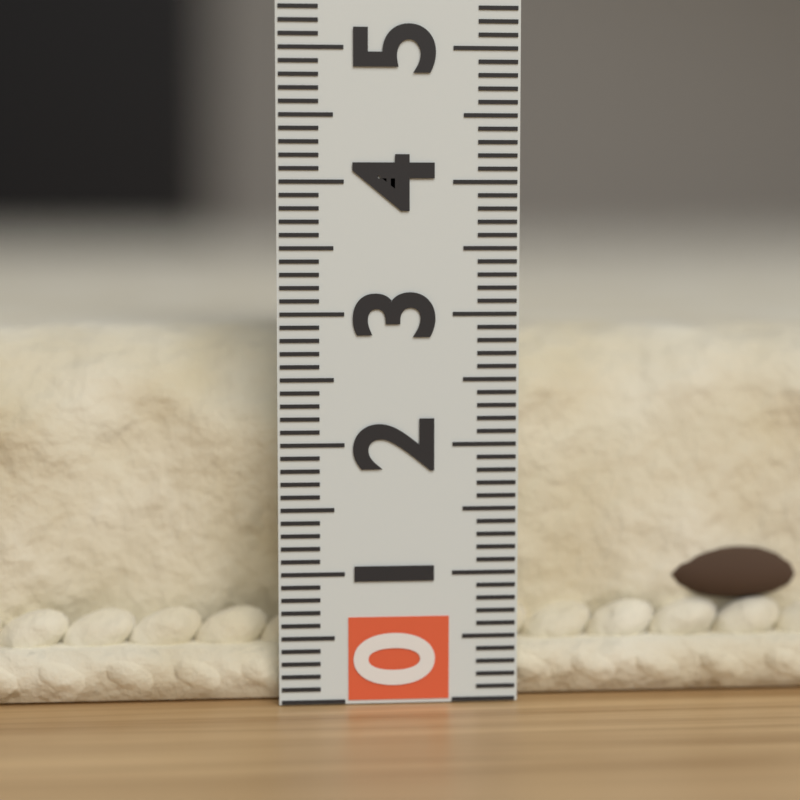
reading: 2.9 (no unit)
